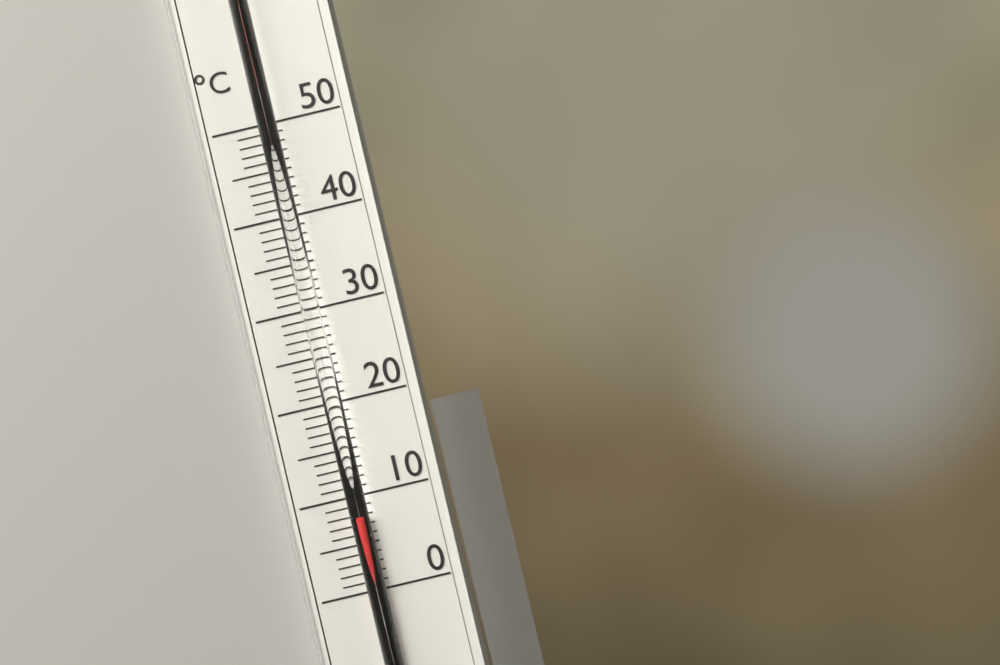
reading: 8 °C
